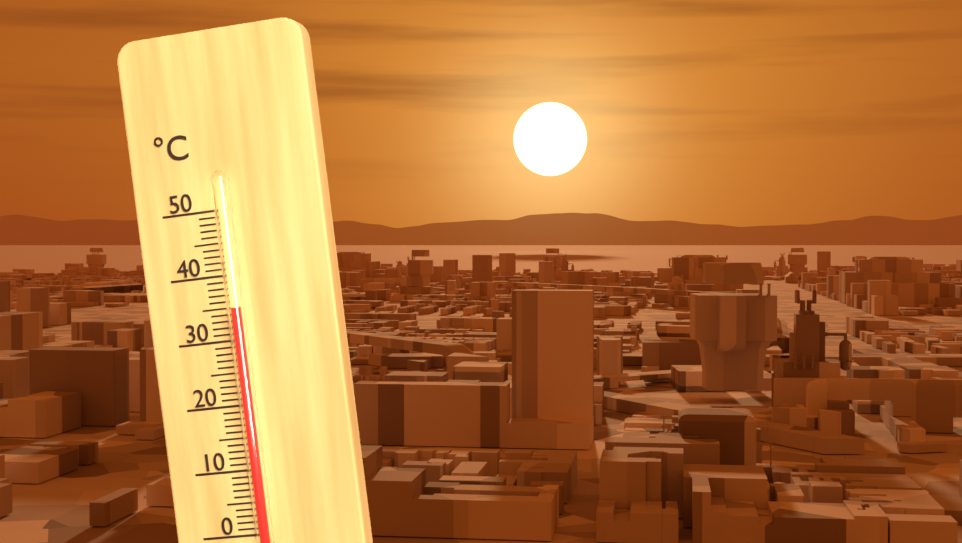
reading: 35 °C
